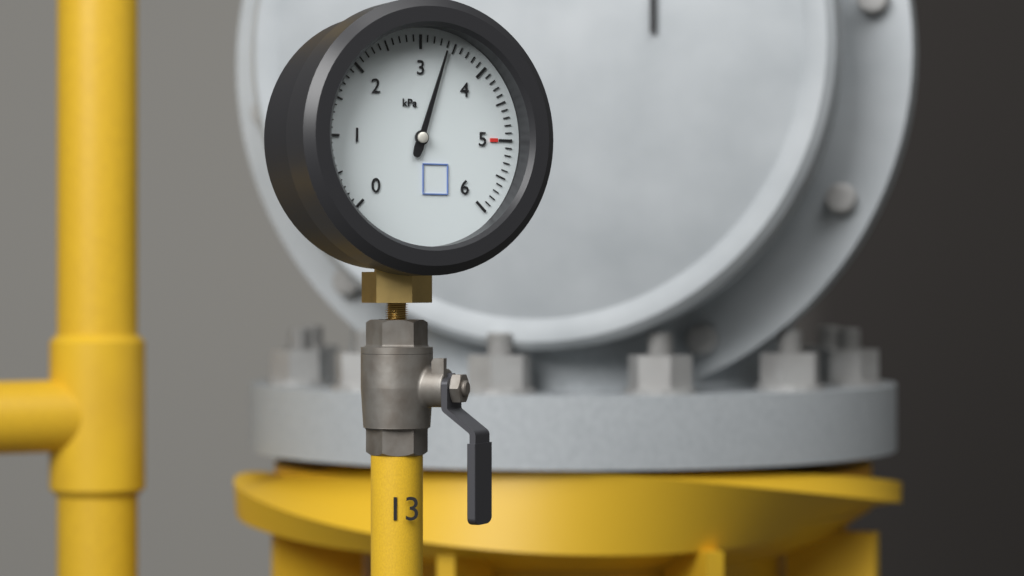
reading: 3.4 kPa
